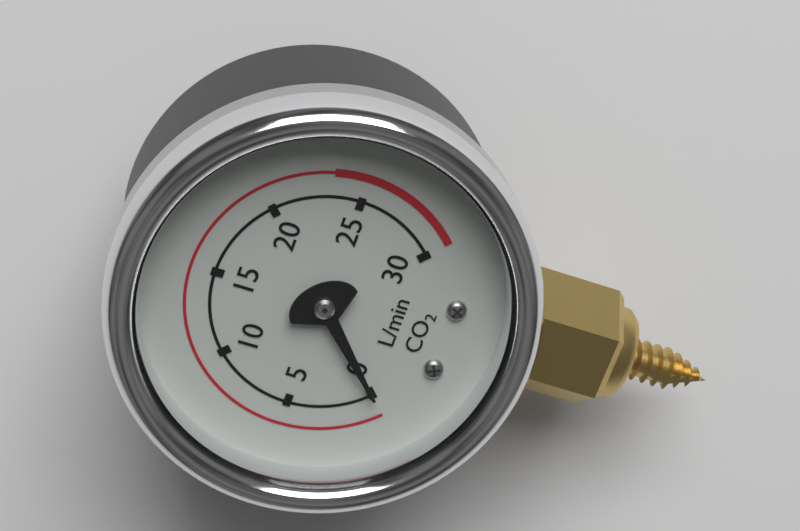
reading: 0 L/min
